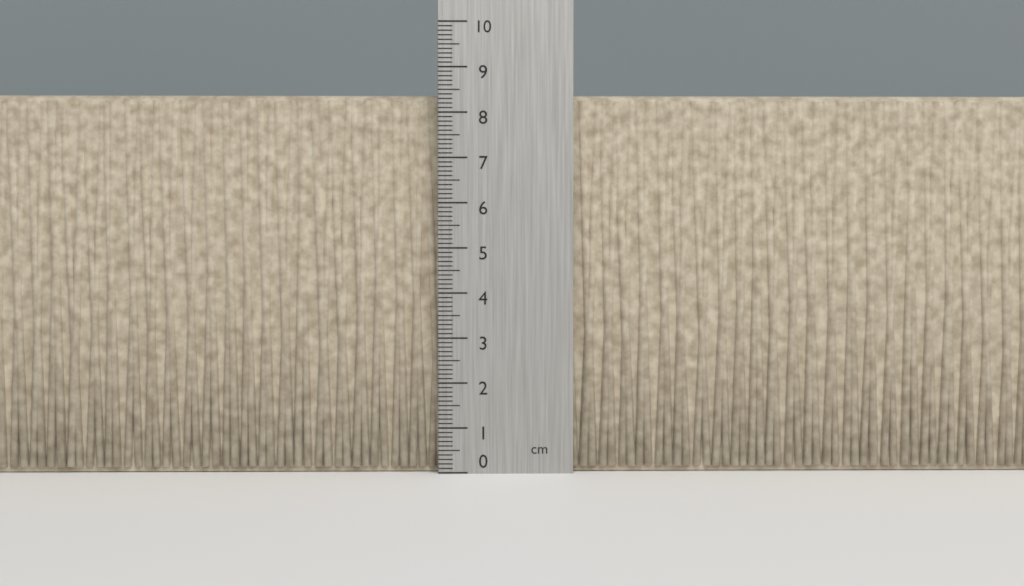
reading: 8.4 cm
